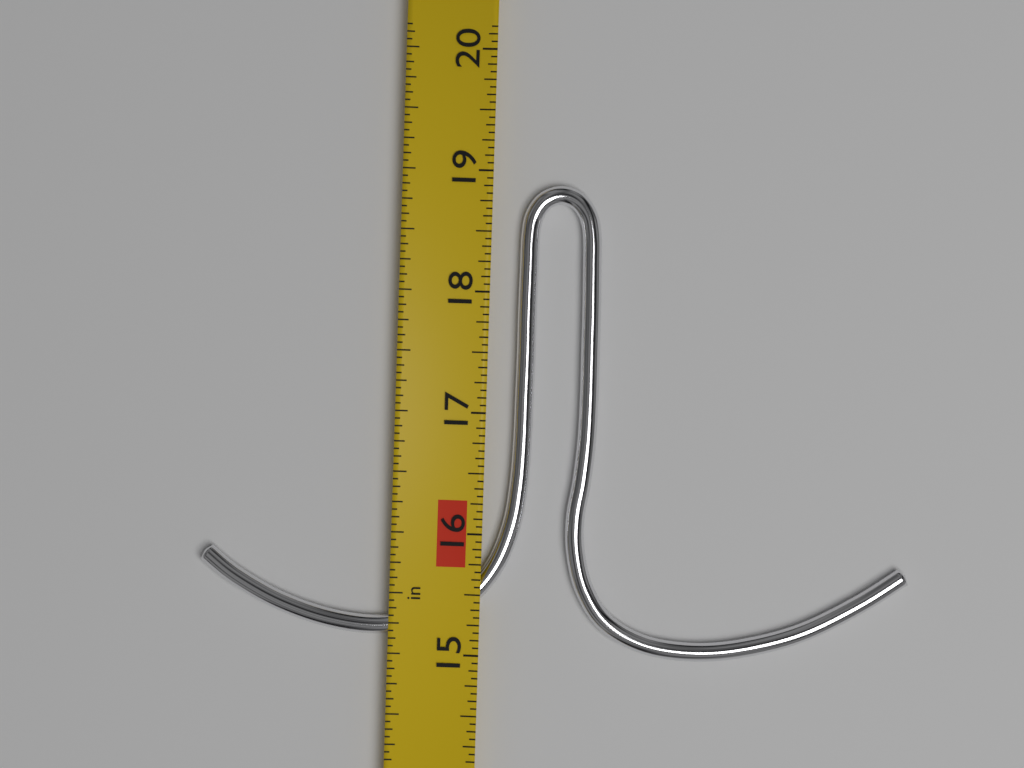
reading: 18.9000 in
